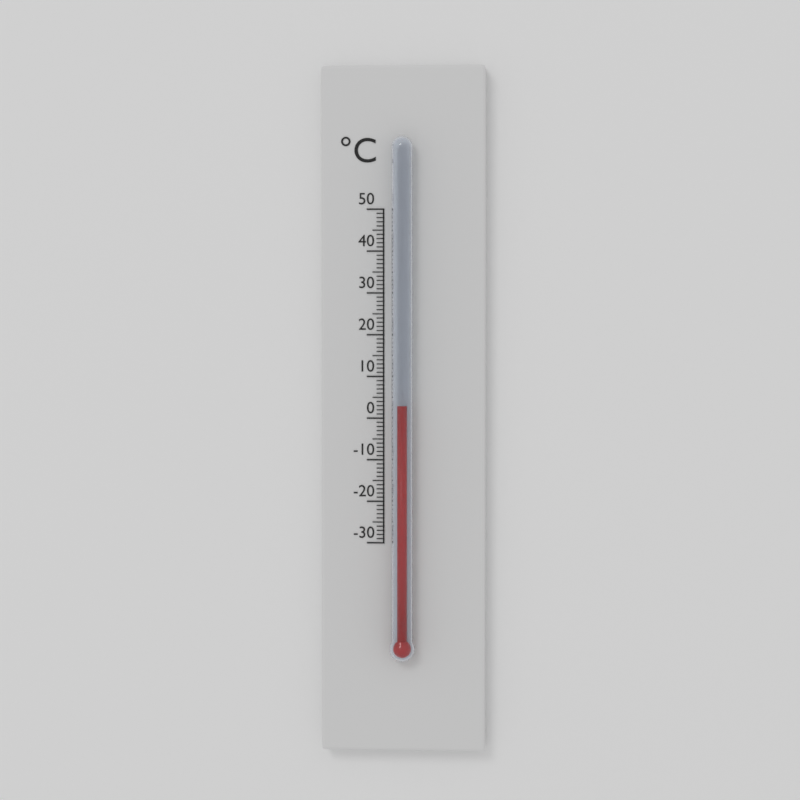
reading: 3 °C
